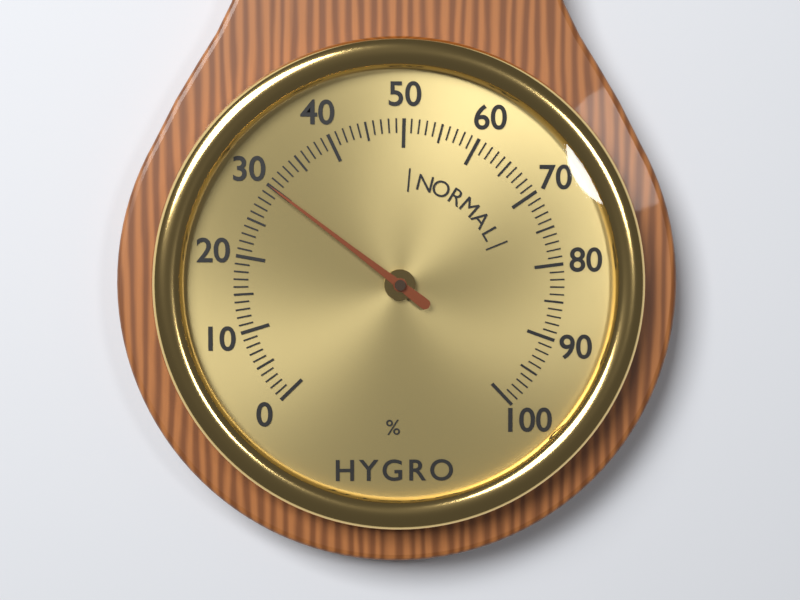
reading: 30 %
